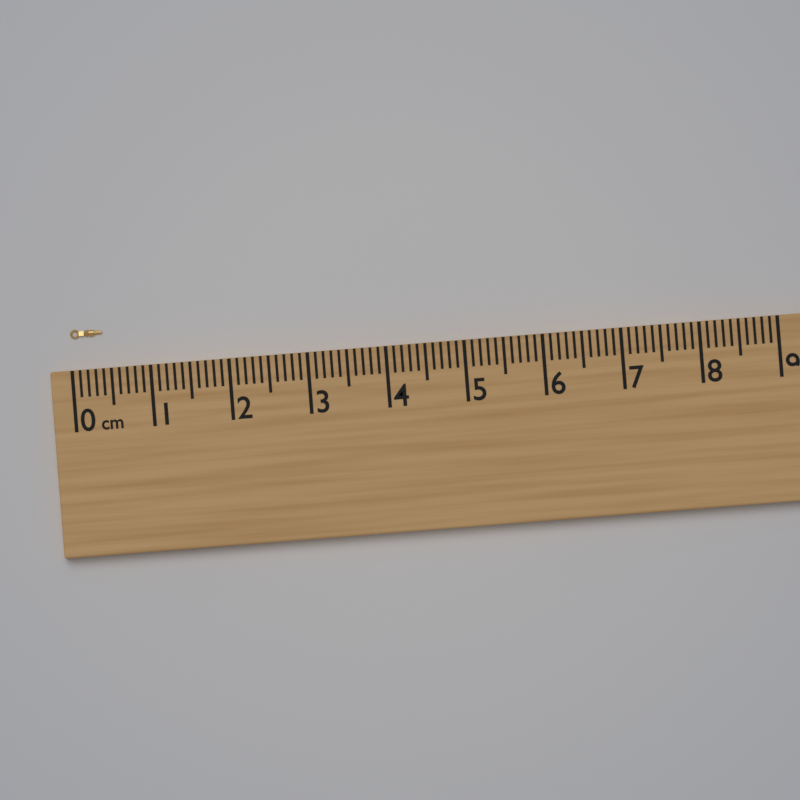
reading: 0.4 cm
